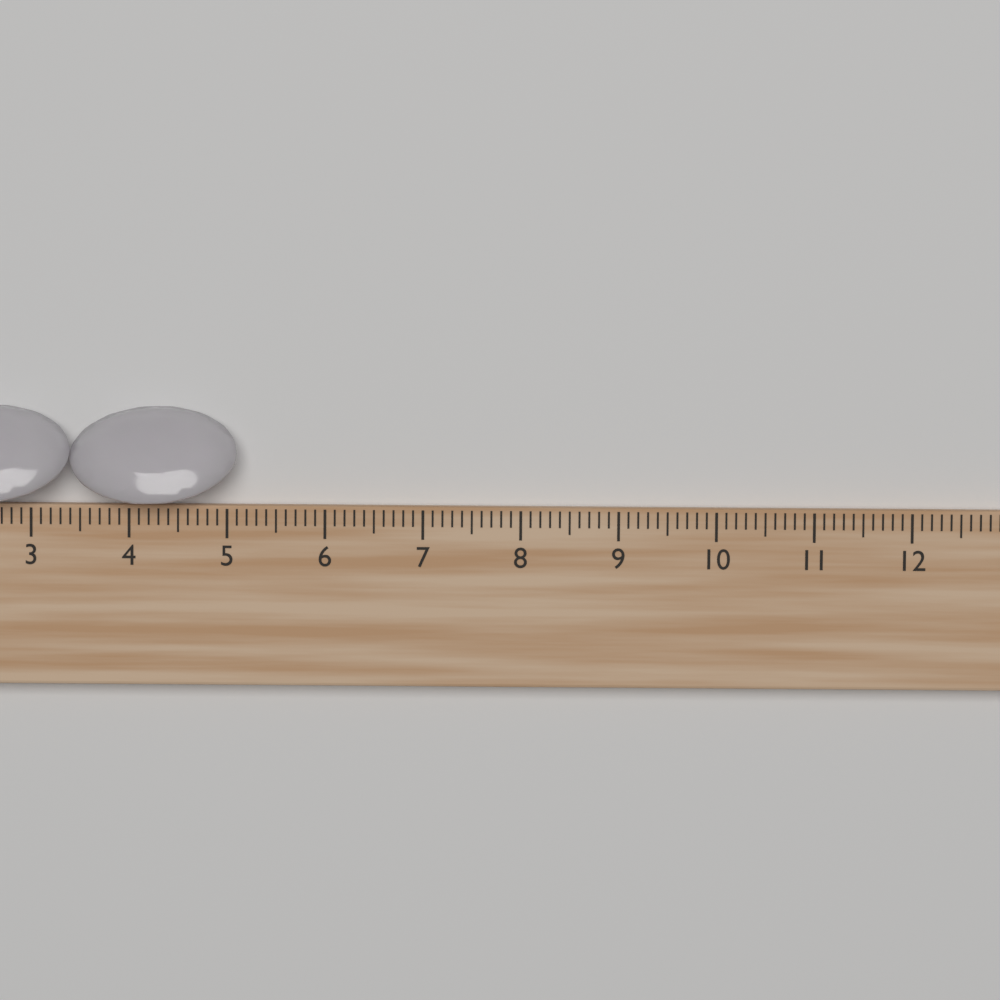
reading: 5.1 cm
